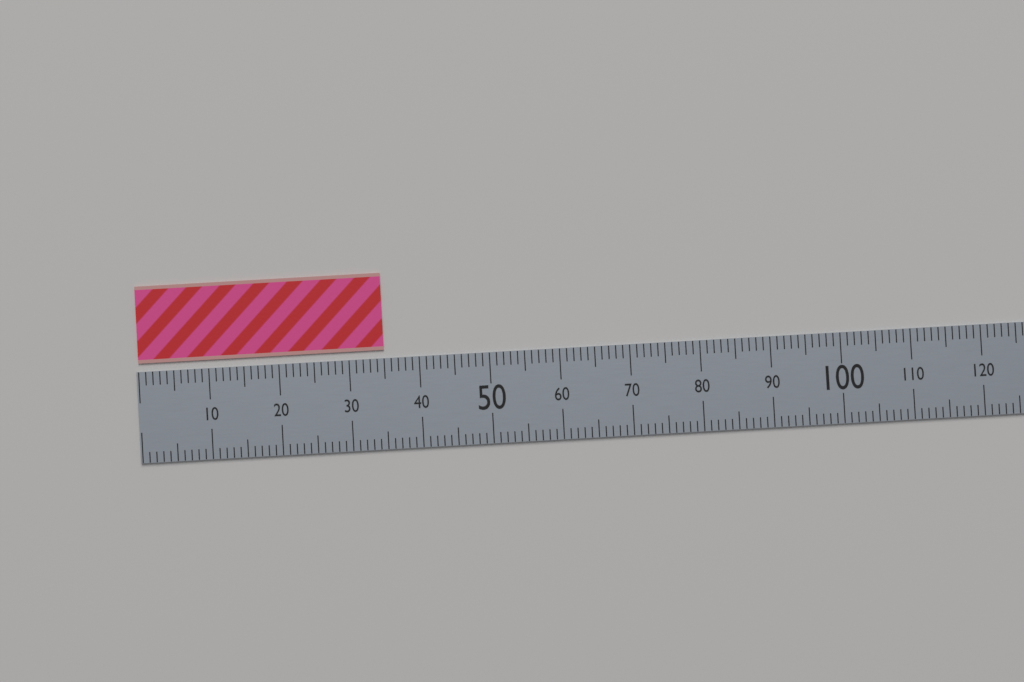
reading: 35 (no unit)
